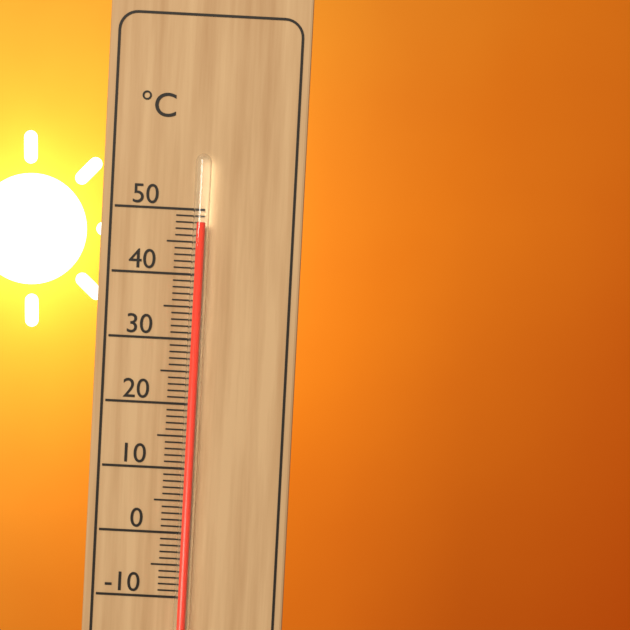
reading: 48 °C
